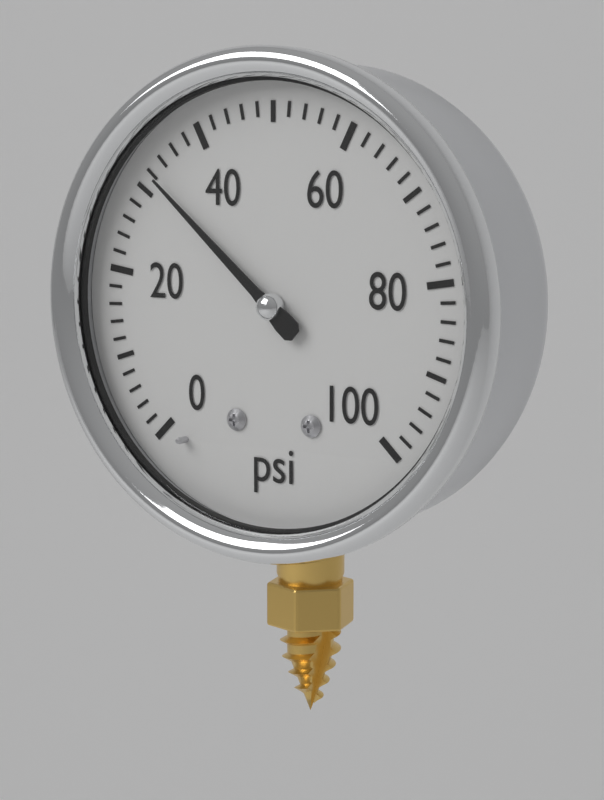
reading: 32 psi
